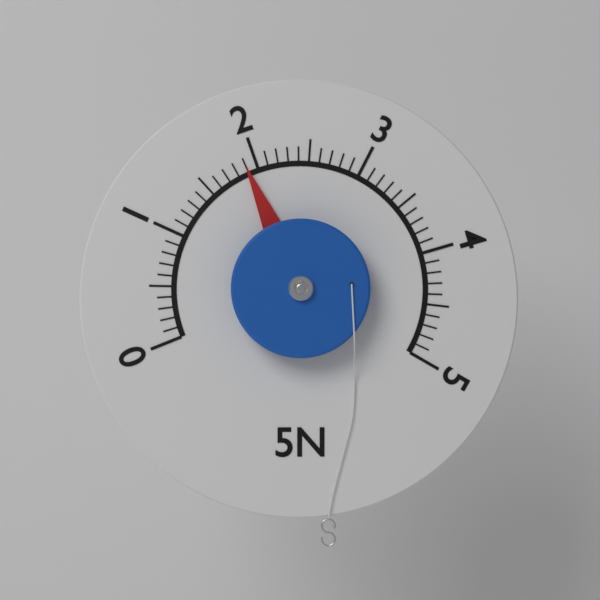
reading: 1.9 N
